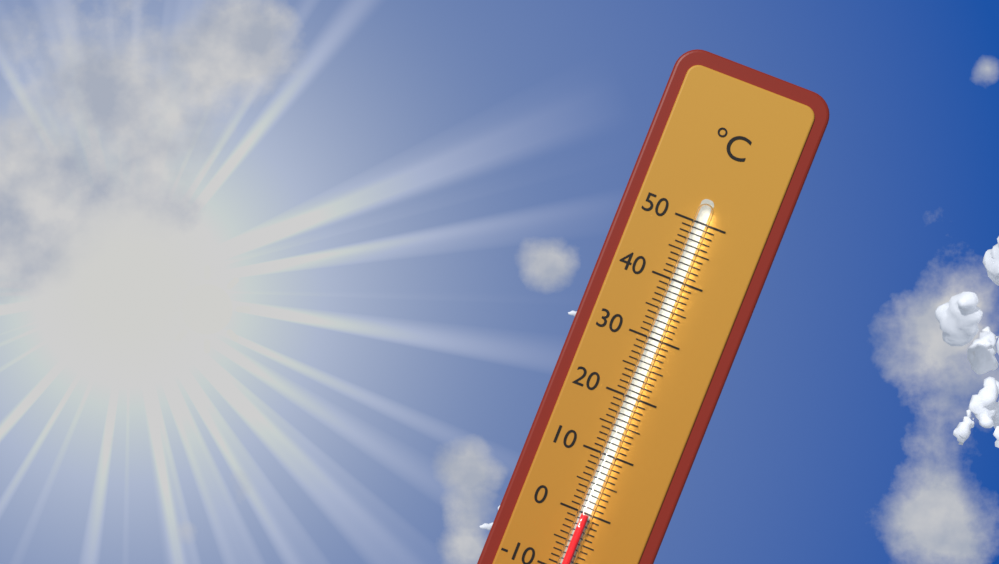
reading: 0 °C
